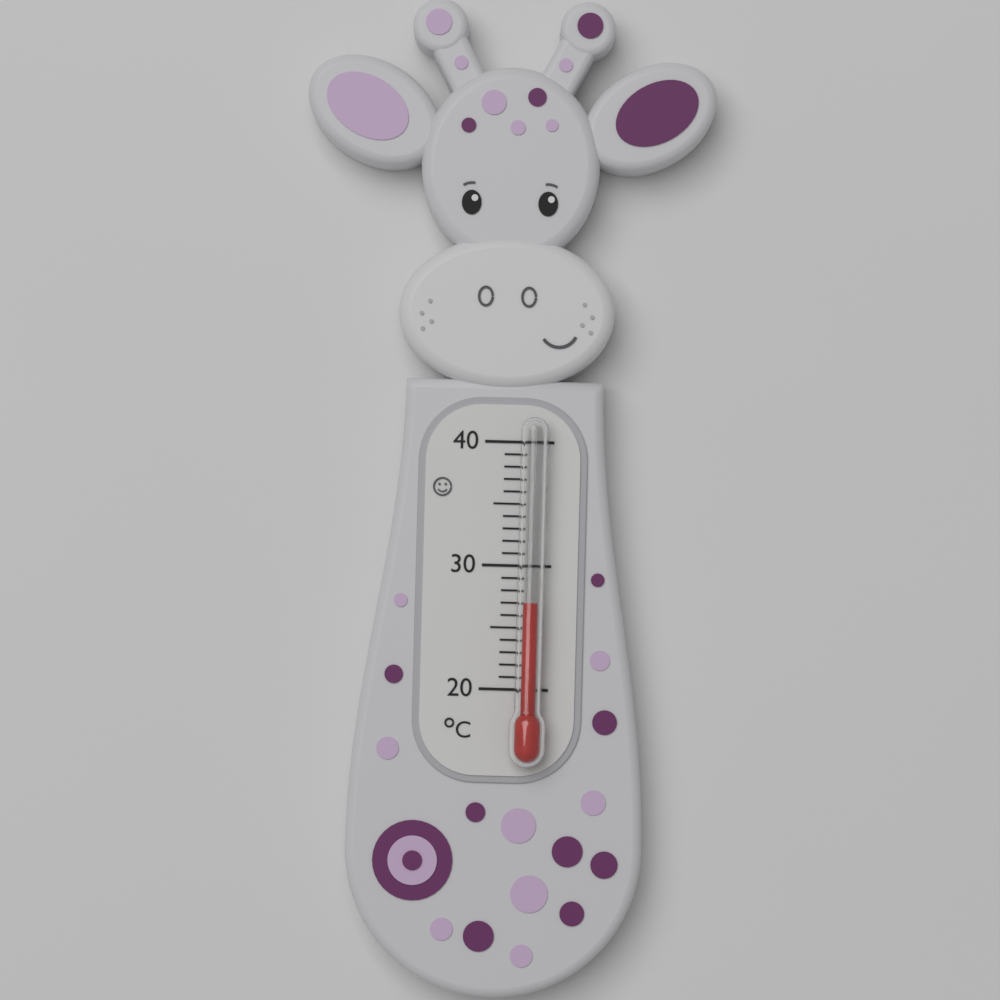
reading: 27 °C
